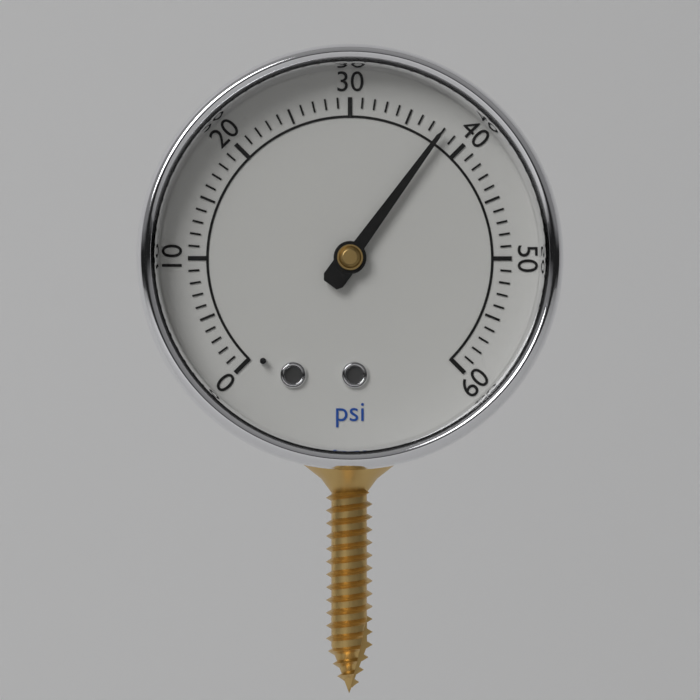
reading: 38 psi
